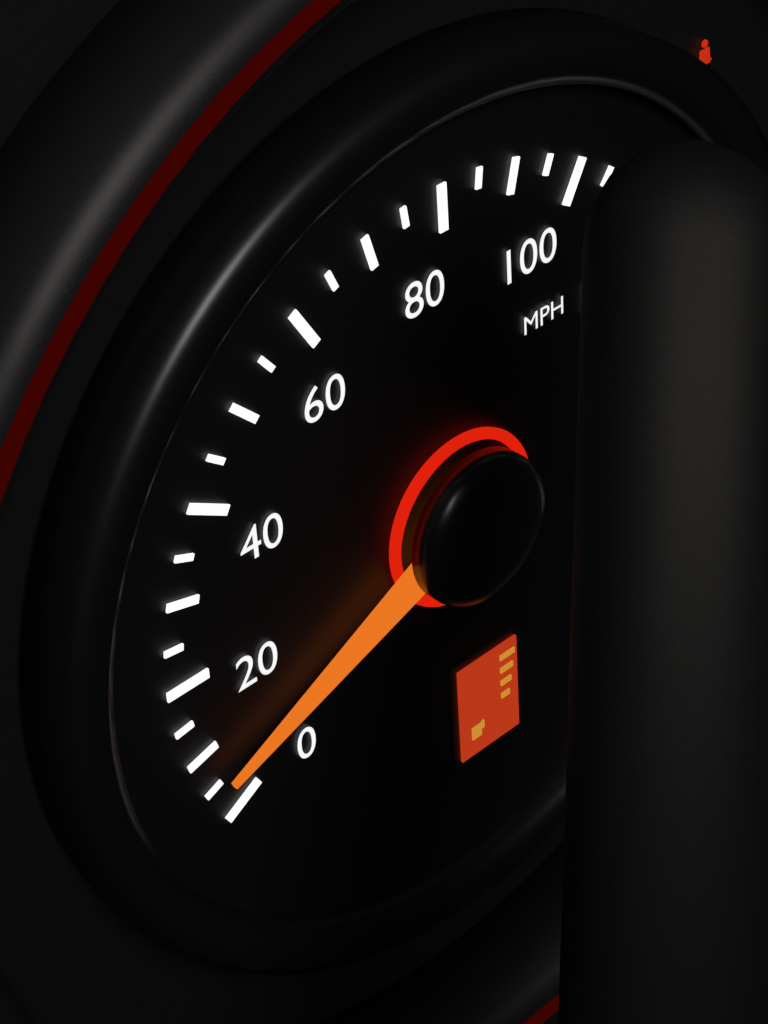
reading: 5 mph
